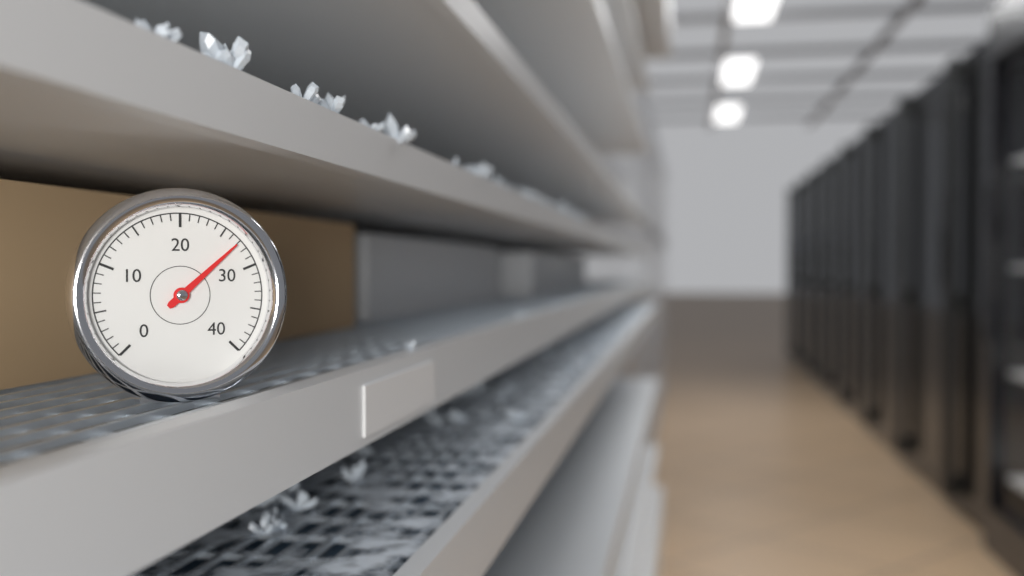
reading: 27 (no unit)
